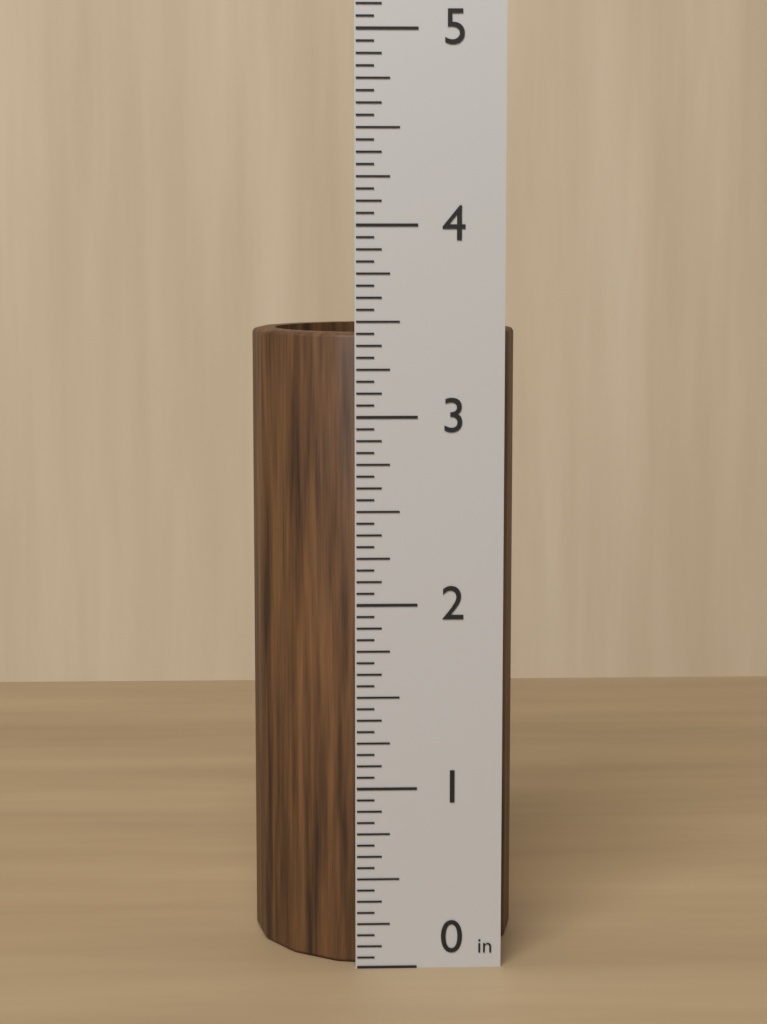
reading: 3.4375 in
